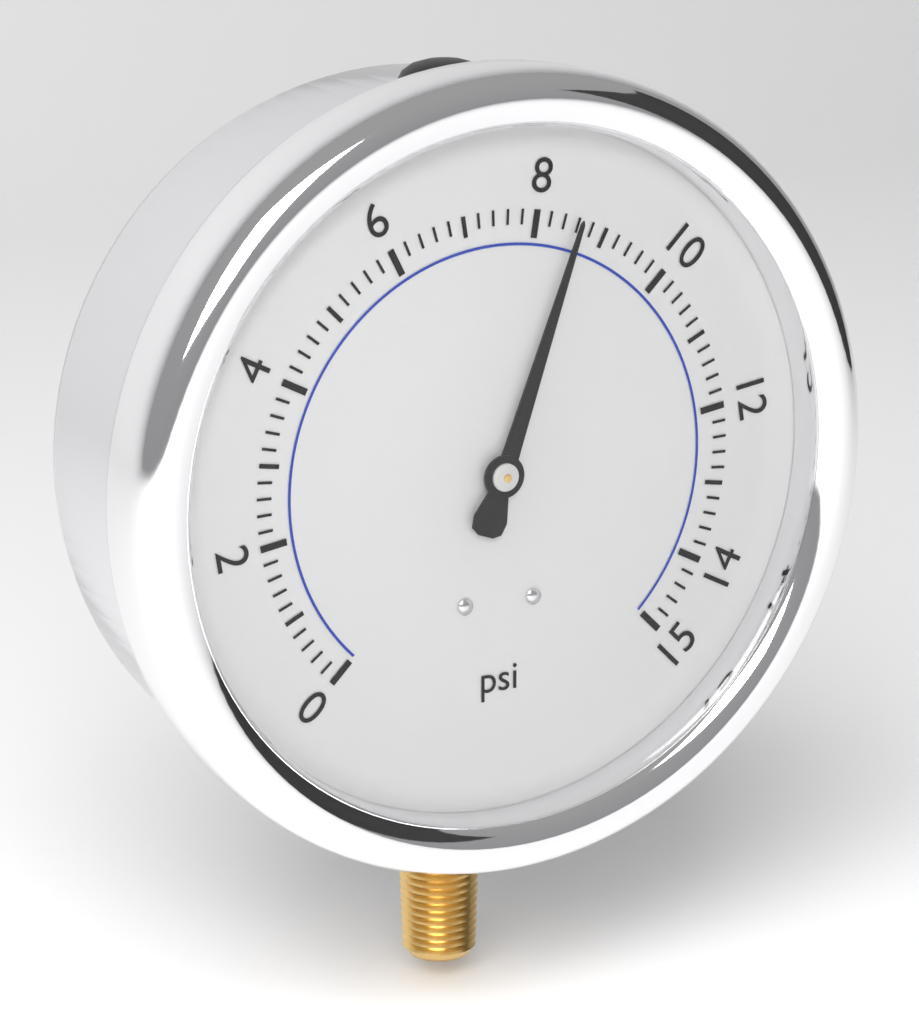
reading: 8.6 psi
